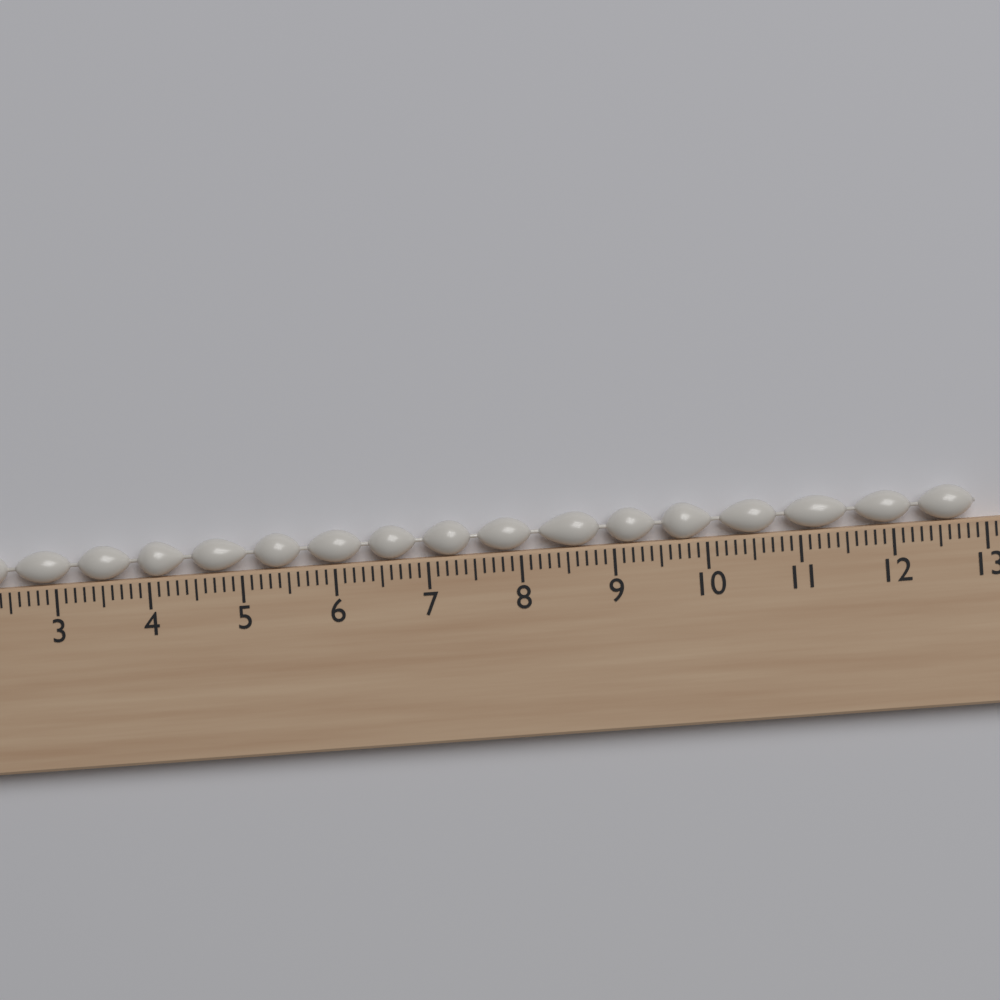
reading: 12.9 cm
